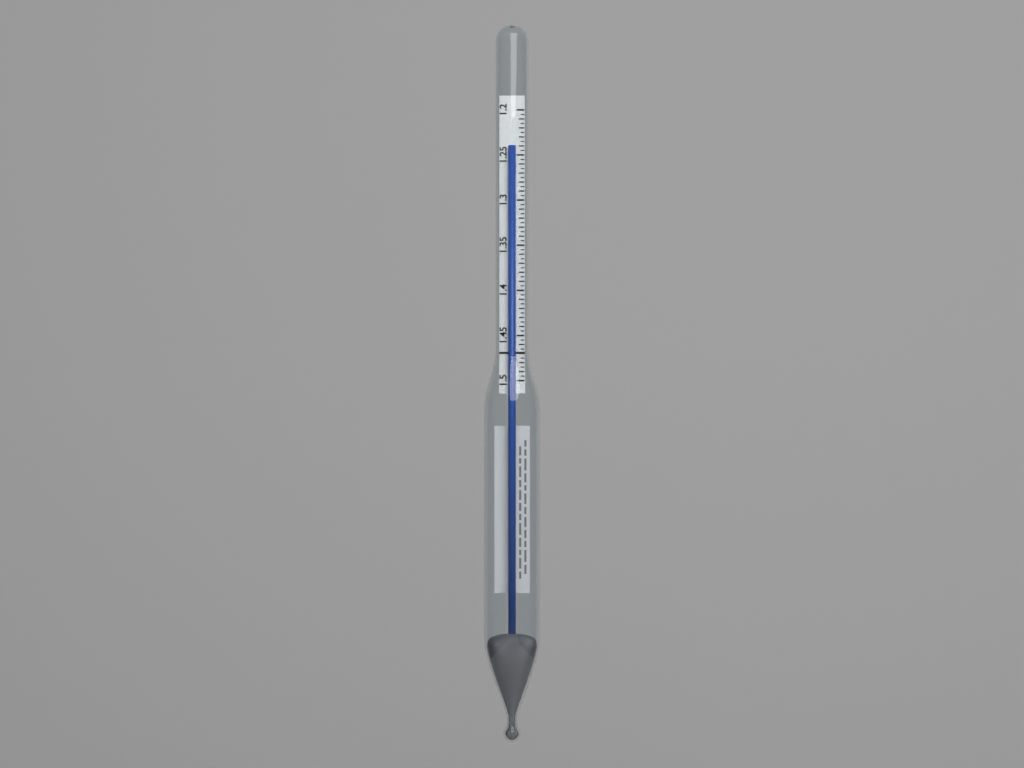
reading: 1.240 (no unit)
